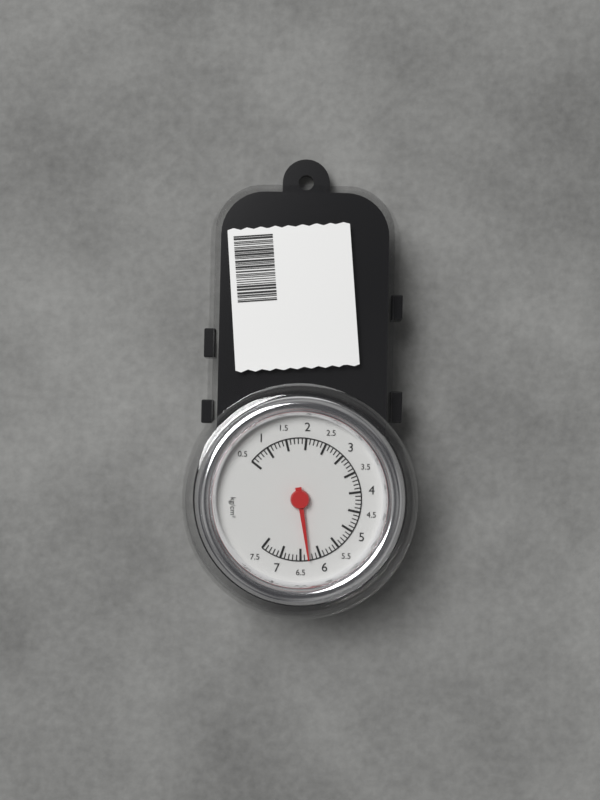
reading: 6.3 kg/cm²
